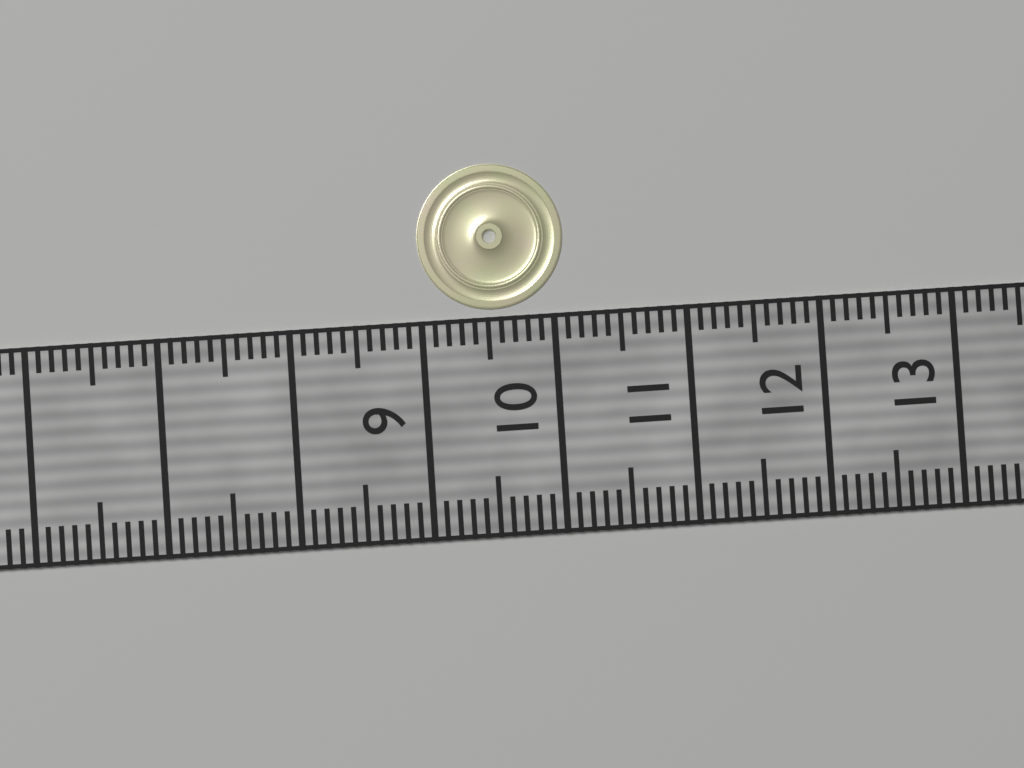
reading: 10.1 (no unit)
